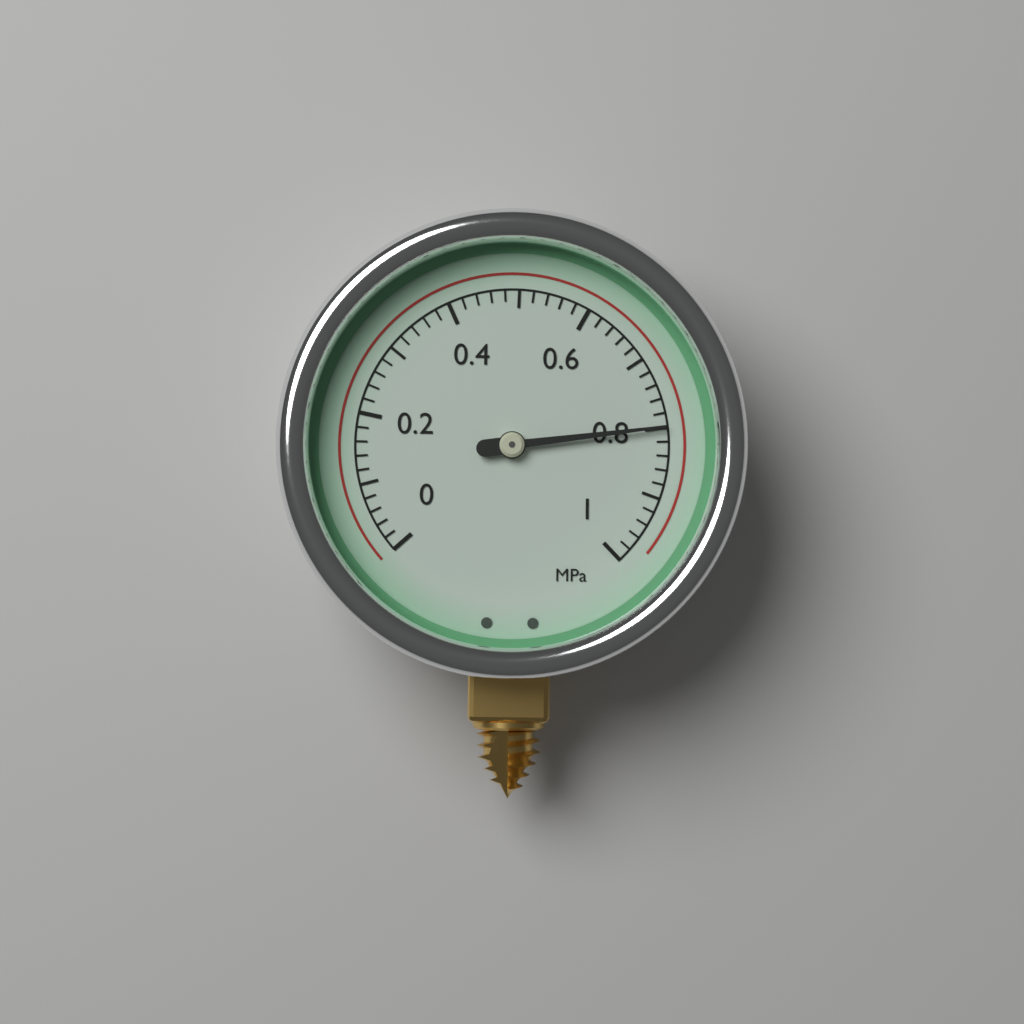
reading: 0.80 MPa
